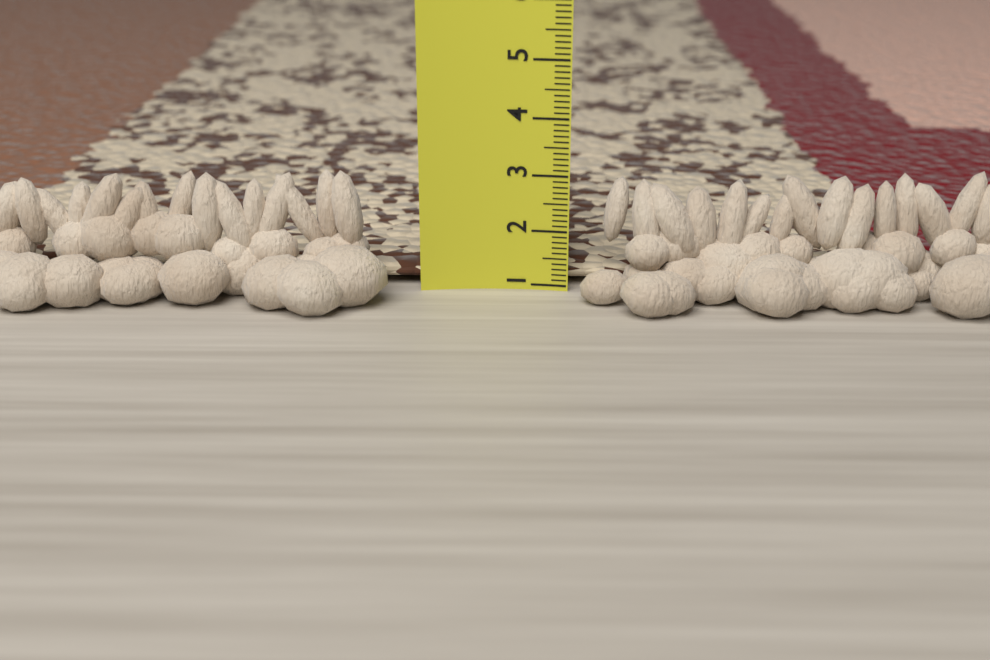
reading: 1.3 (no unit)
